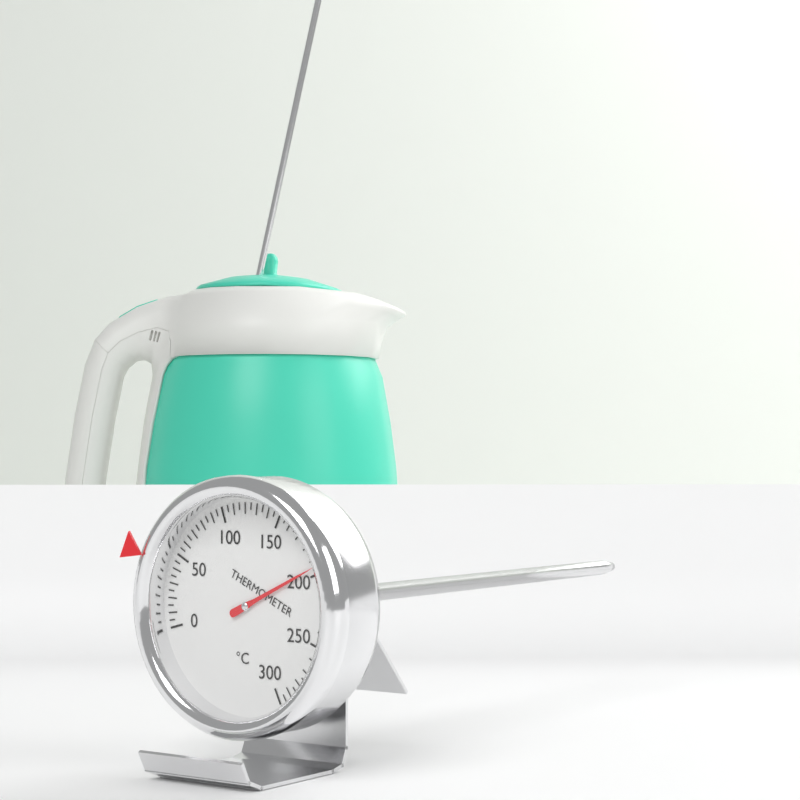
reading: 195 °C
